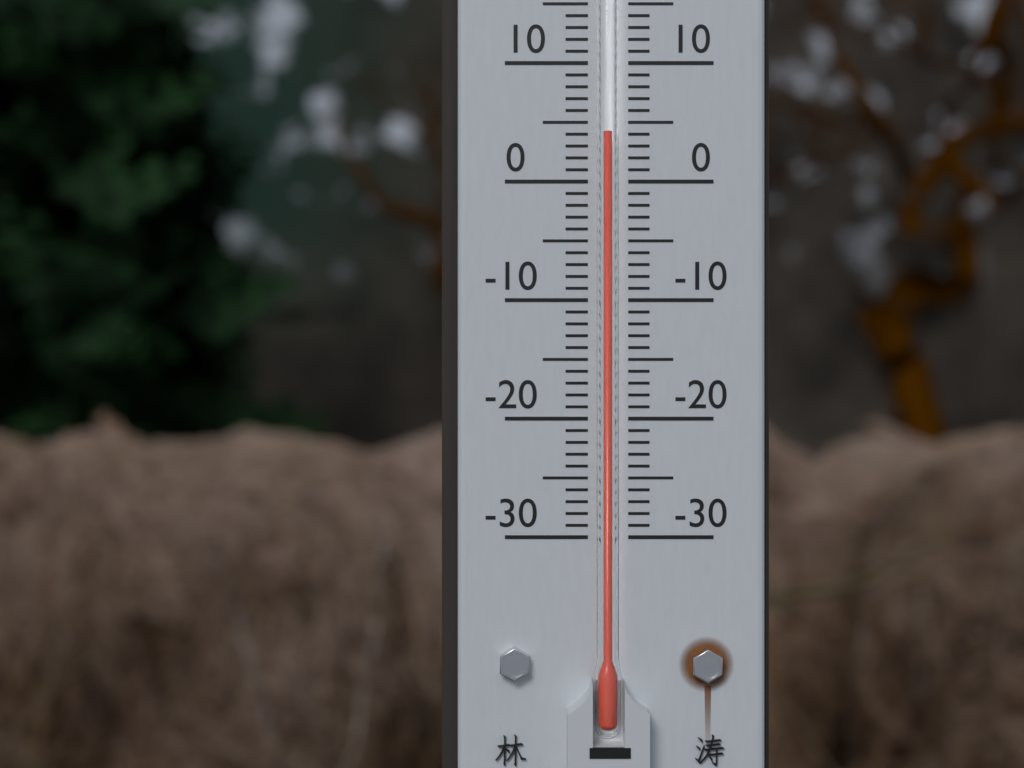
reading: 4 °C
